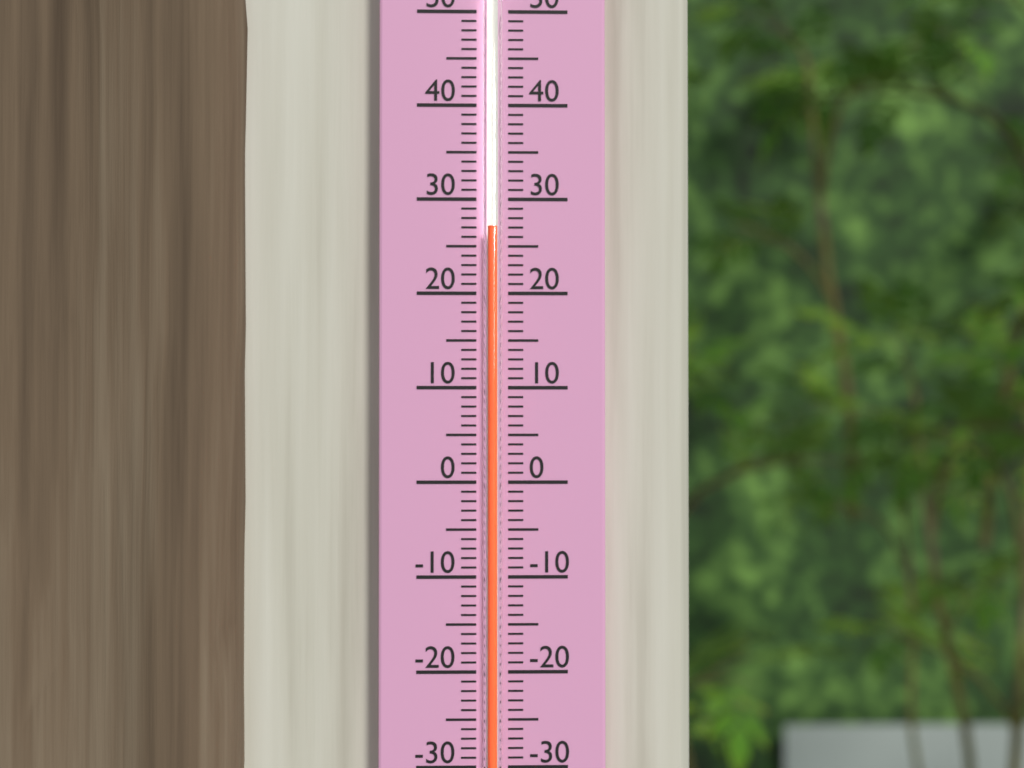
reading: 27 (no unit)
